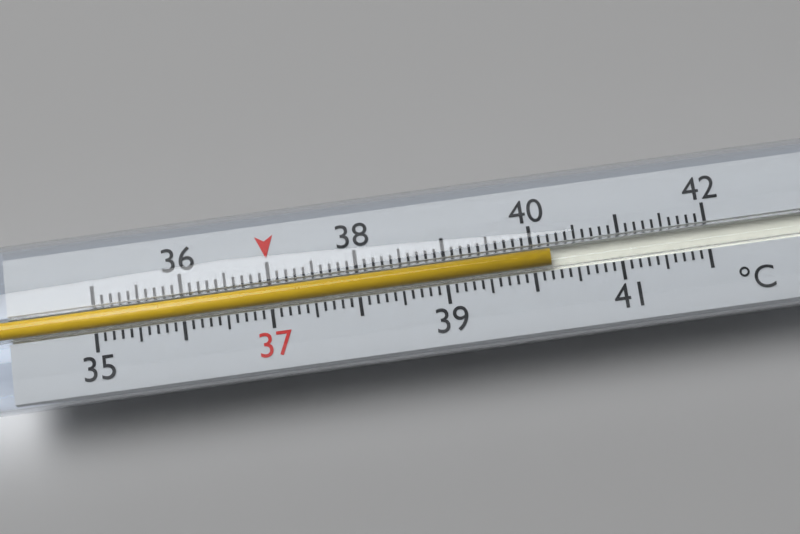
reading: 40.2 °C
